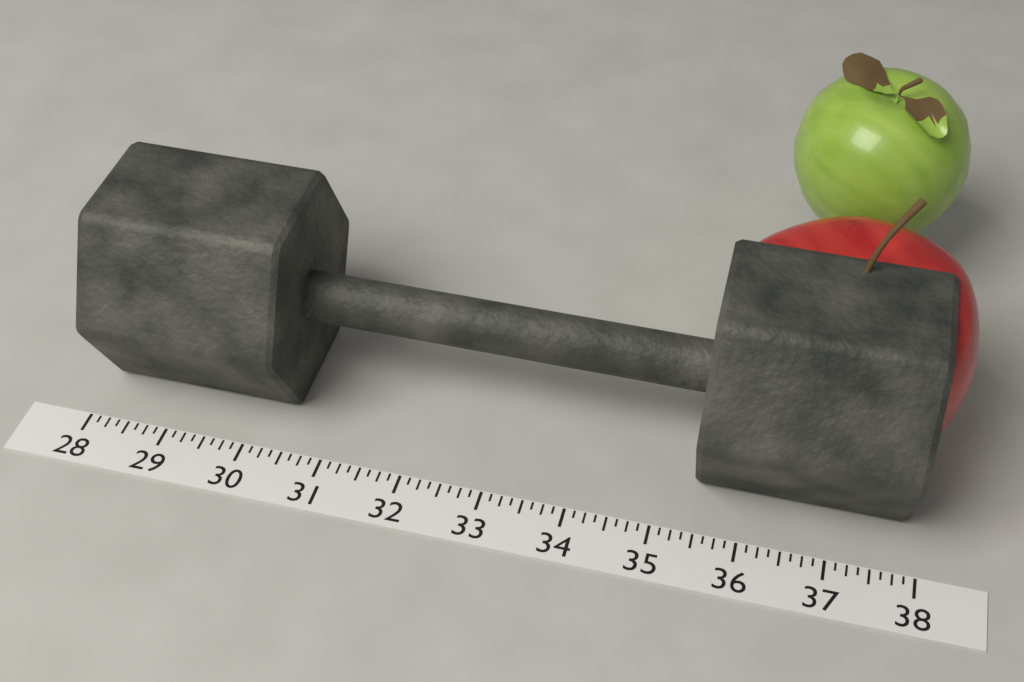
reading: 37.875 (no unit)
